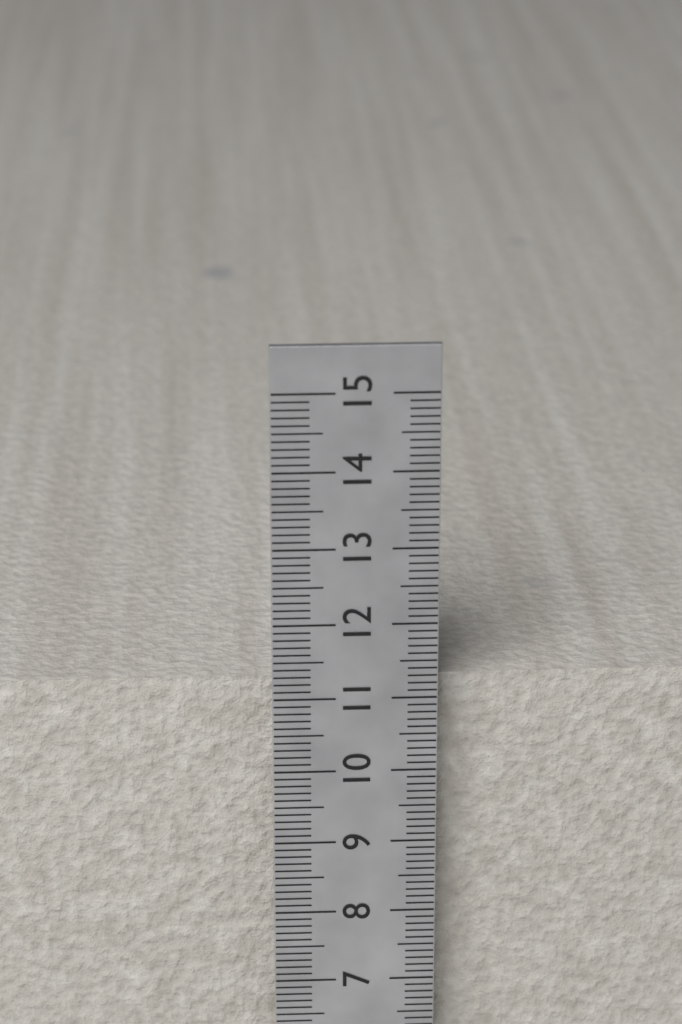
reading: 11.1 cm
